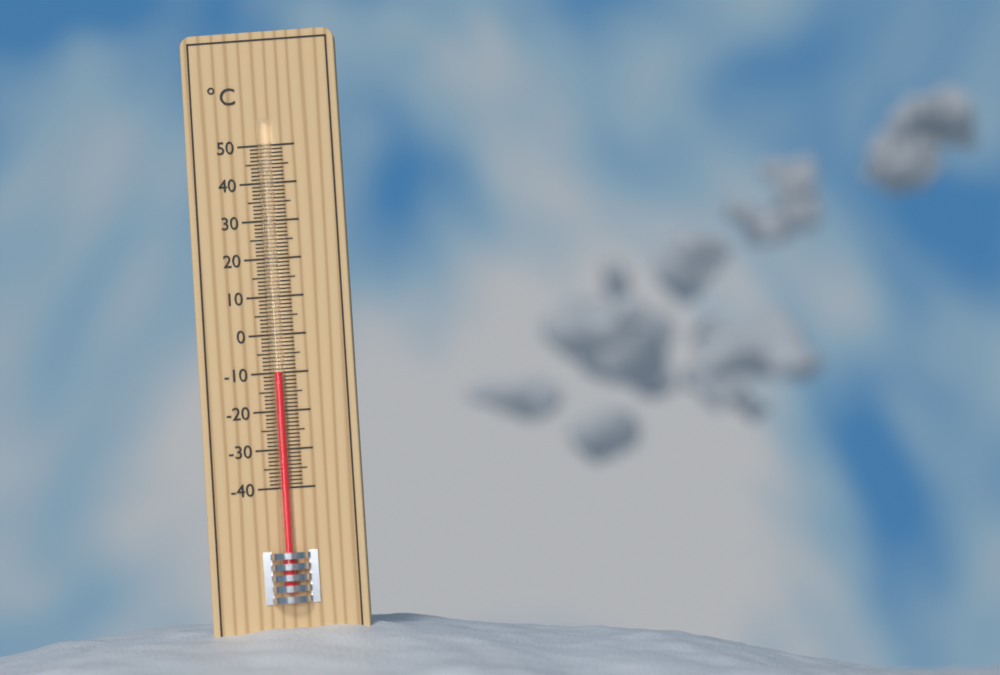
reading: -10 °C
